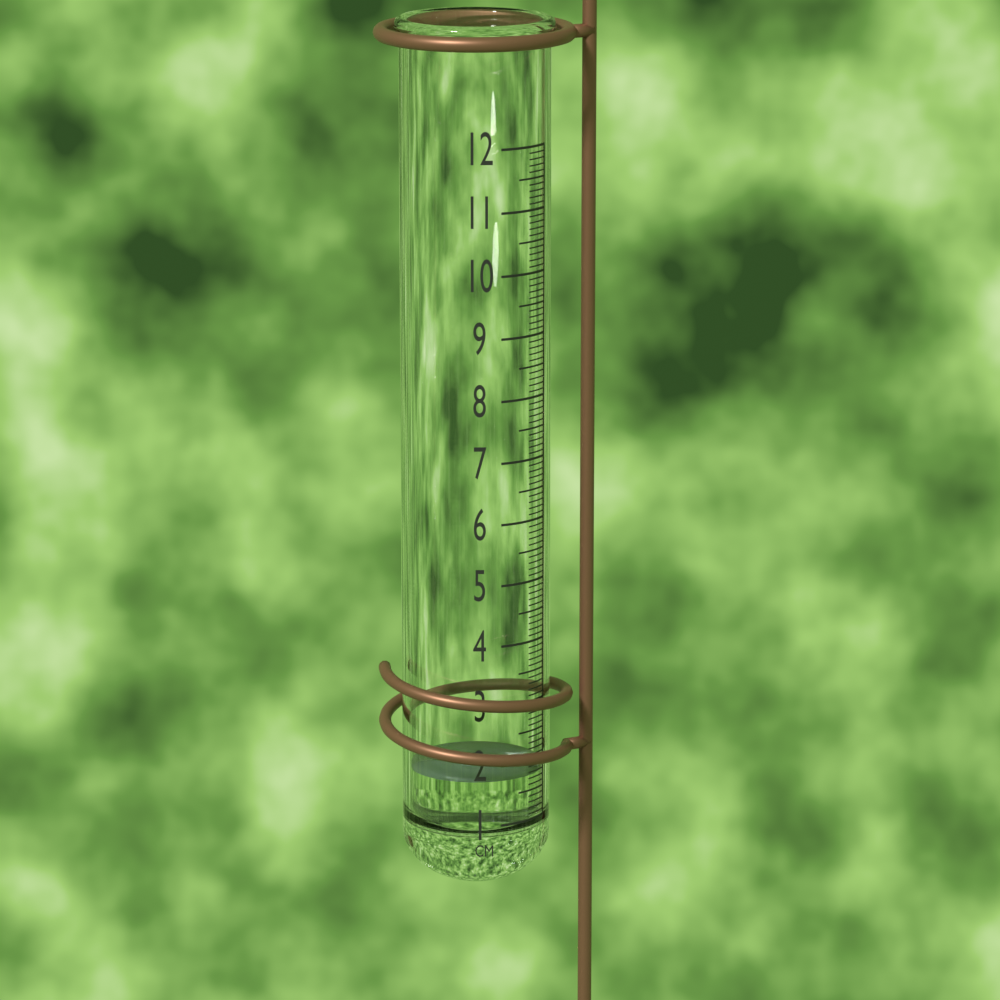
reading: 1.8 cm
